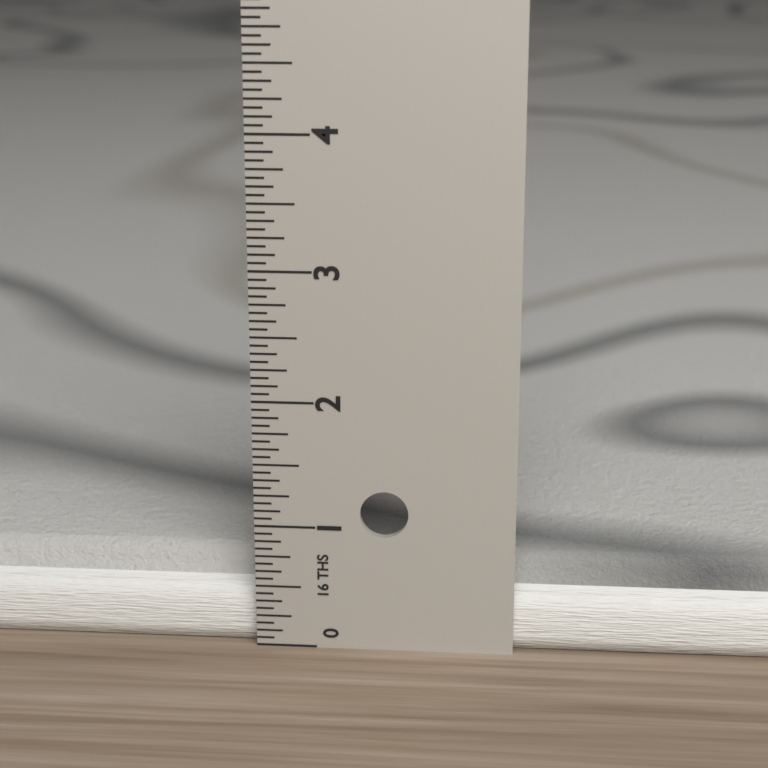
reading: 0.6875 in
